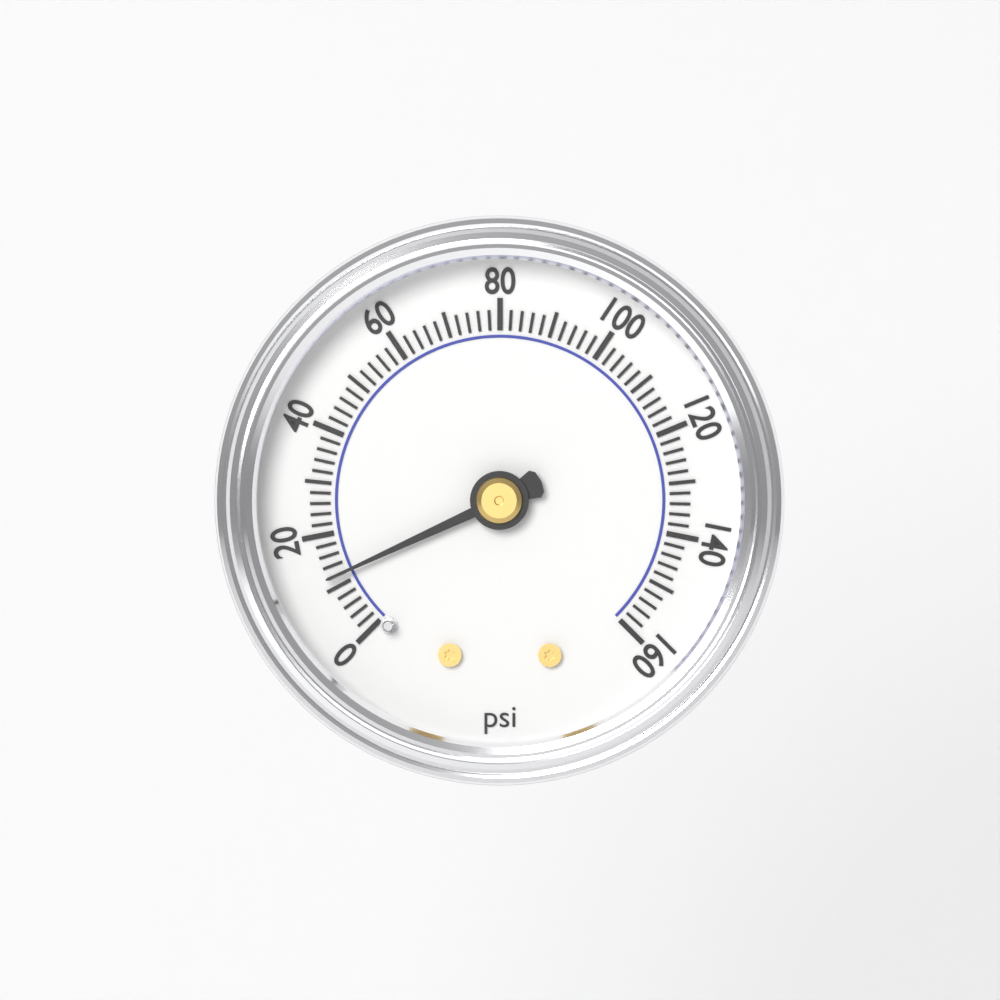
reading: 12 psi
